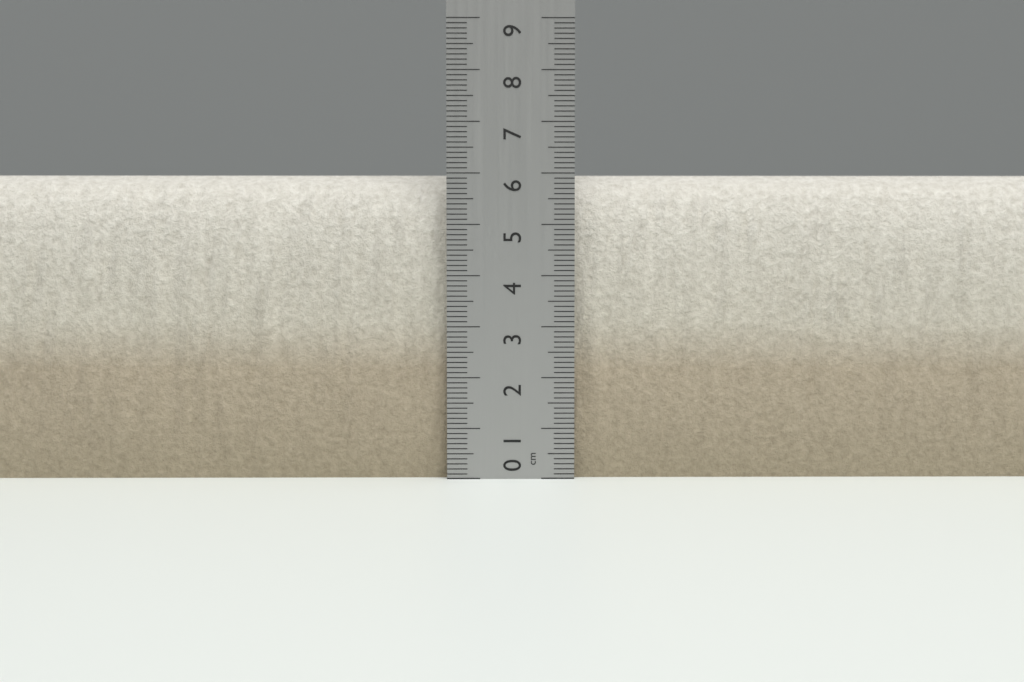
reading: 6.0 cm
